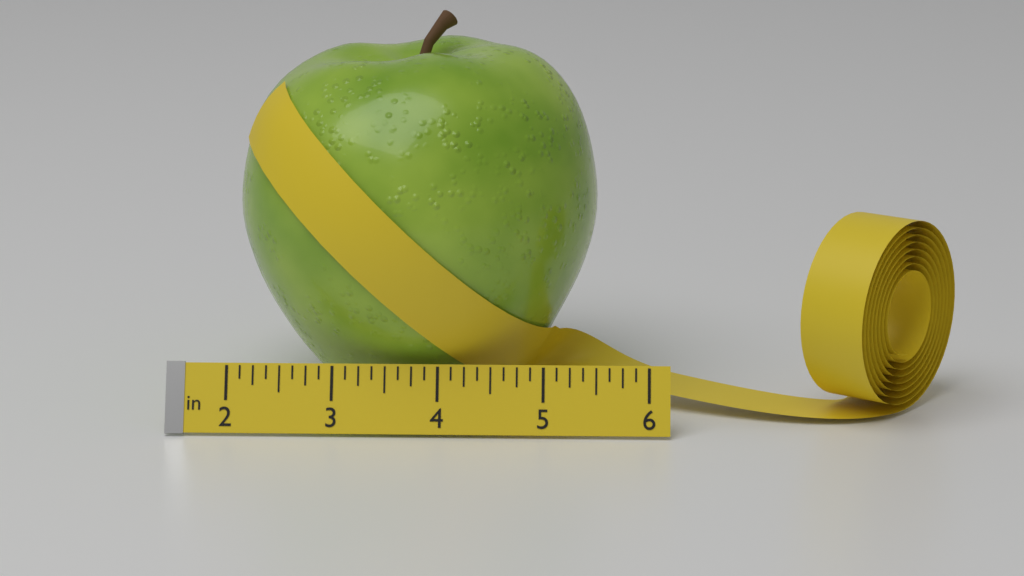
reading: 5.500 in
